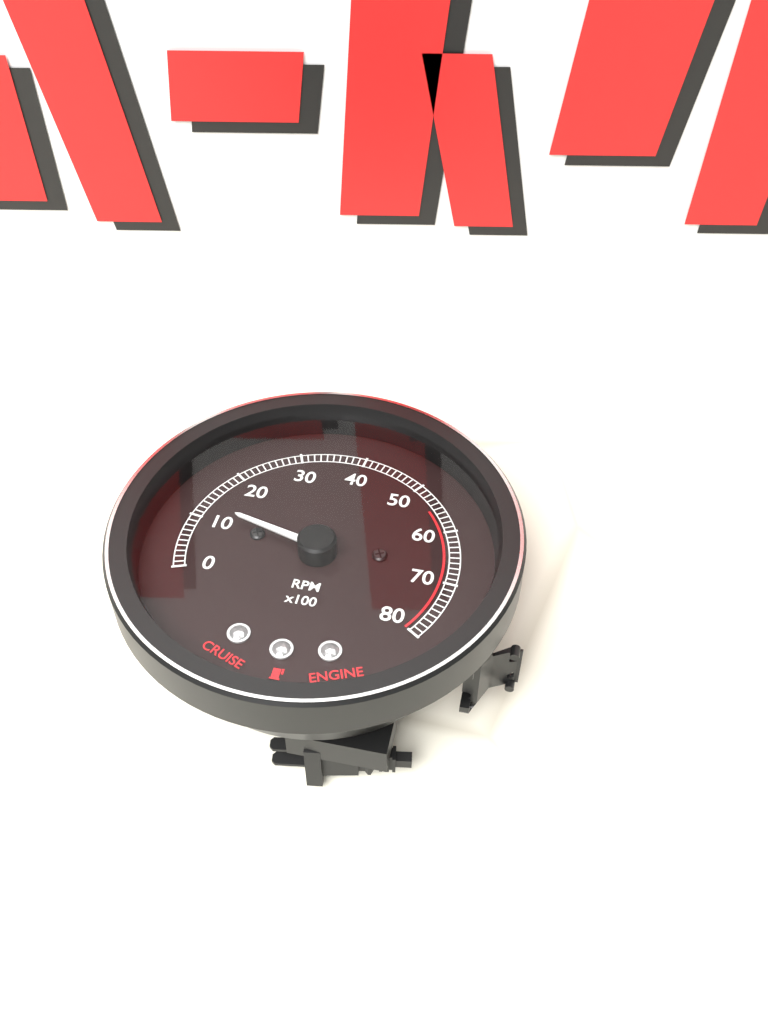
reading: 1200 RPM
